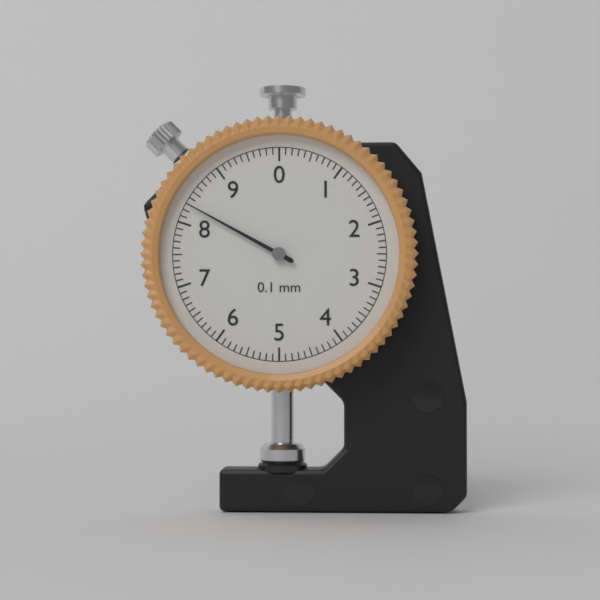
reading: 8.3 mm
